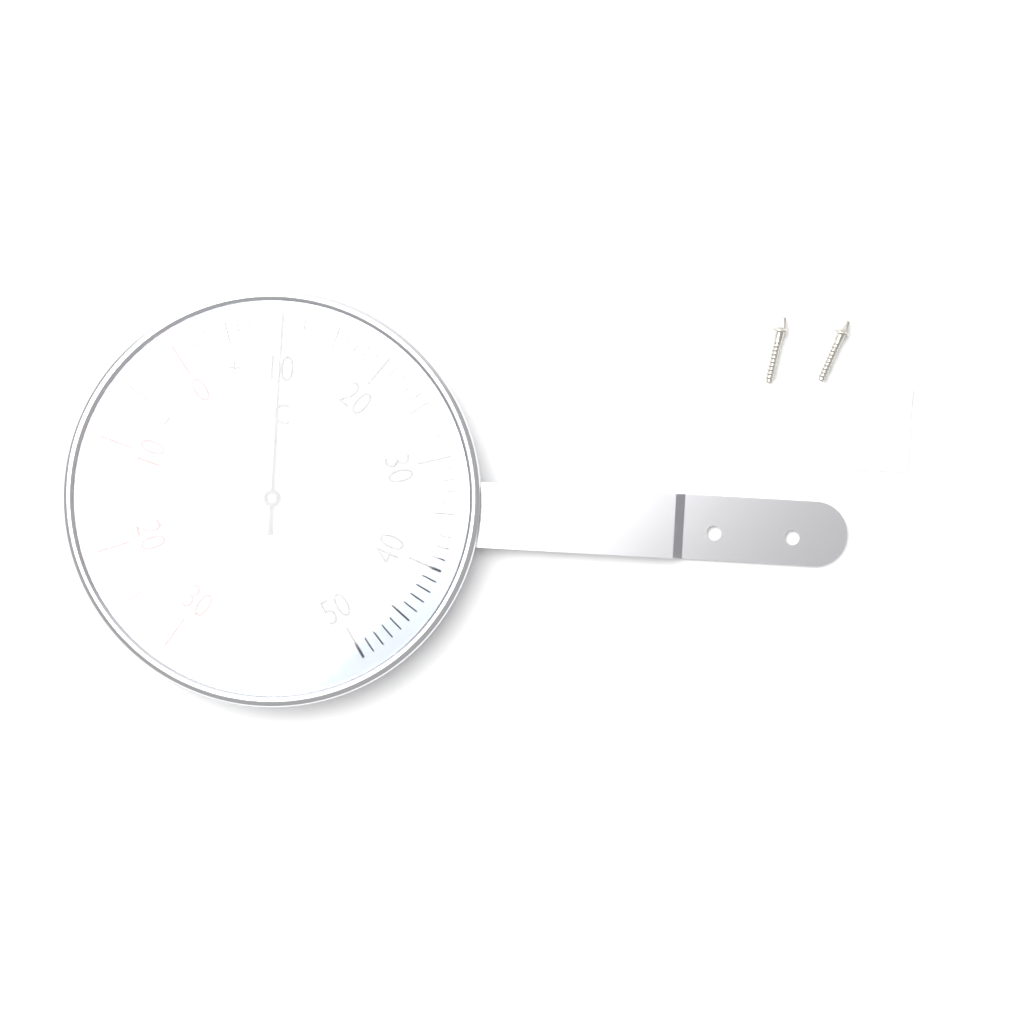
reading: 10 °C
